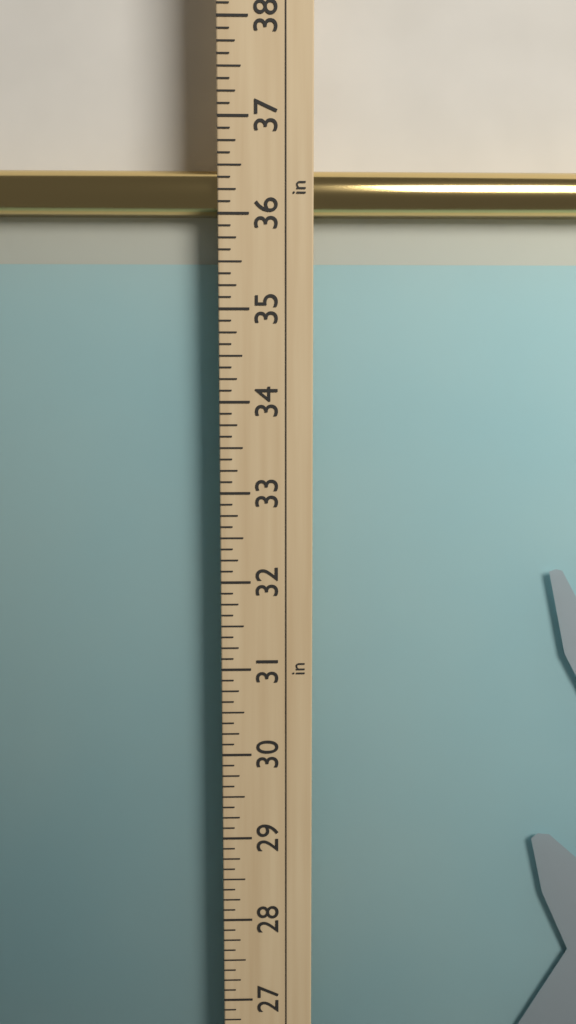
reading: 36.500 in
